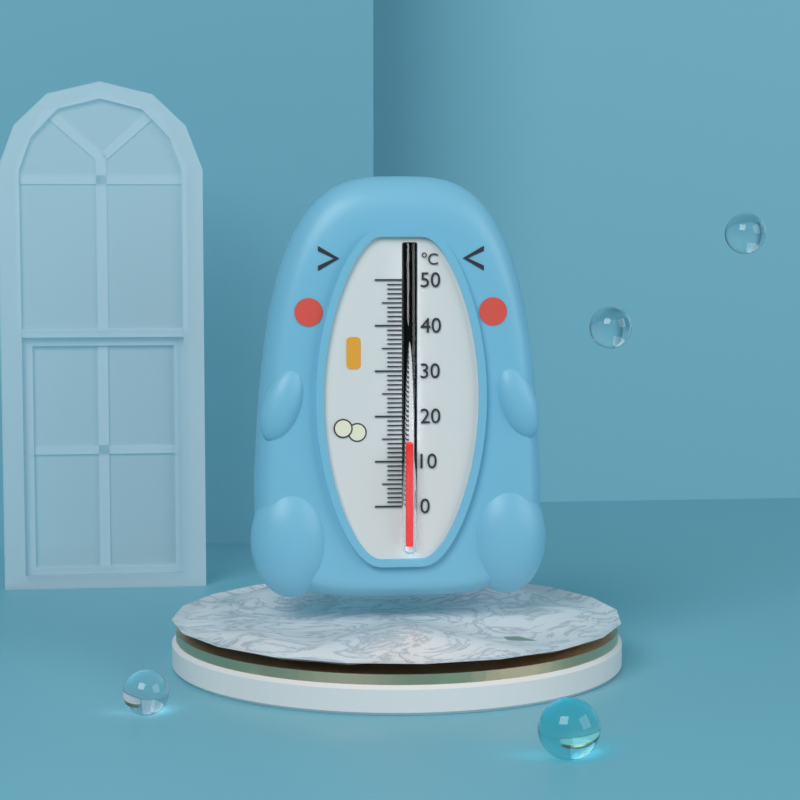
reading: 14 °C
